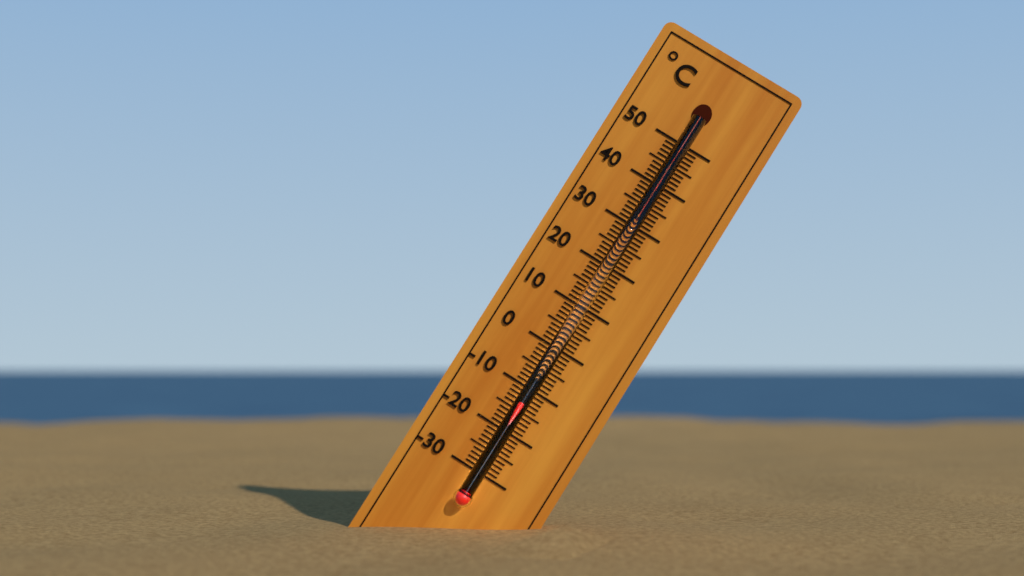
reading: -13 °C
